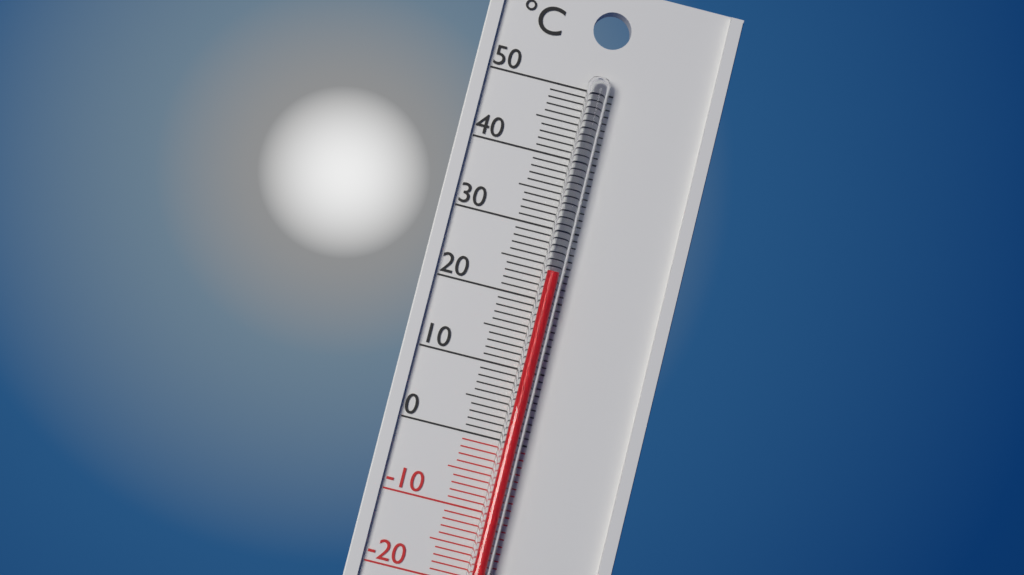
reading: 24 °C
